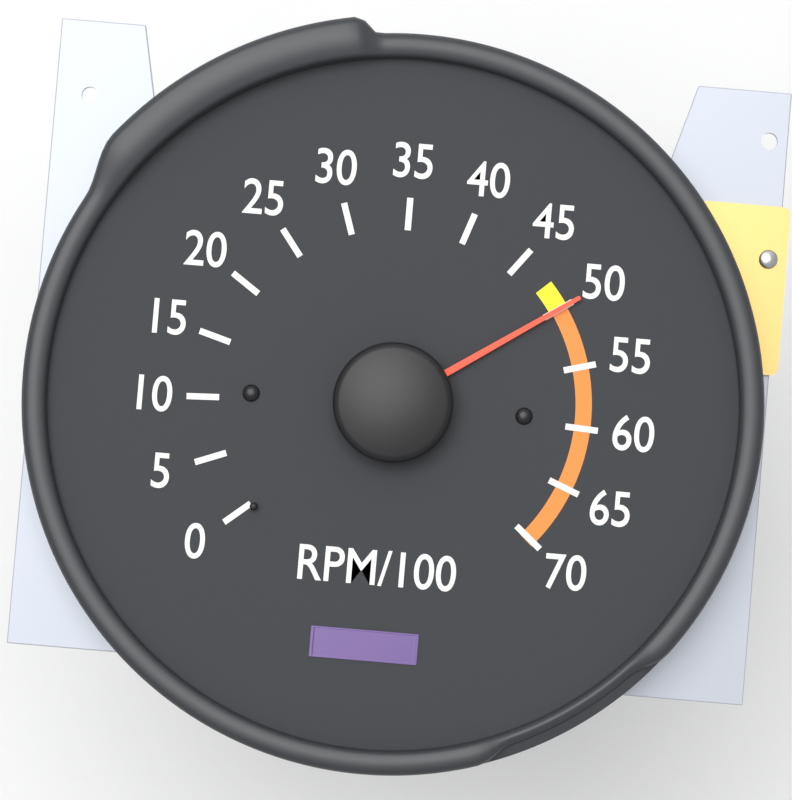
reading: 50 RPM/100
